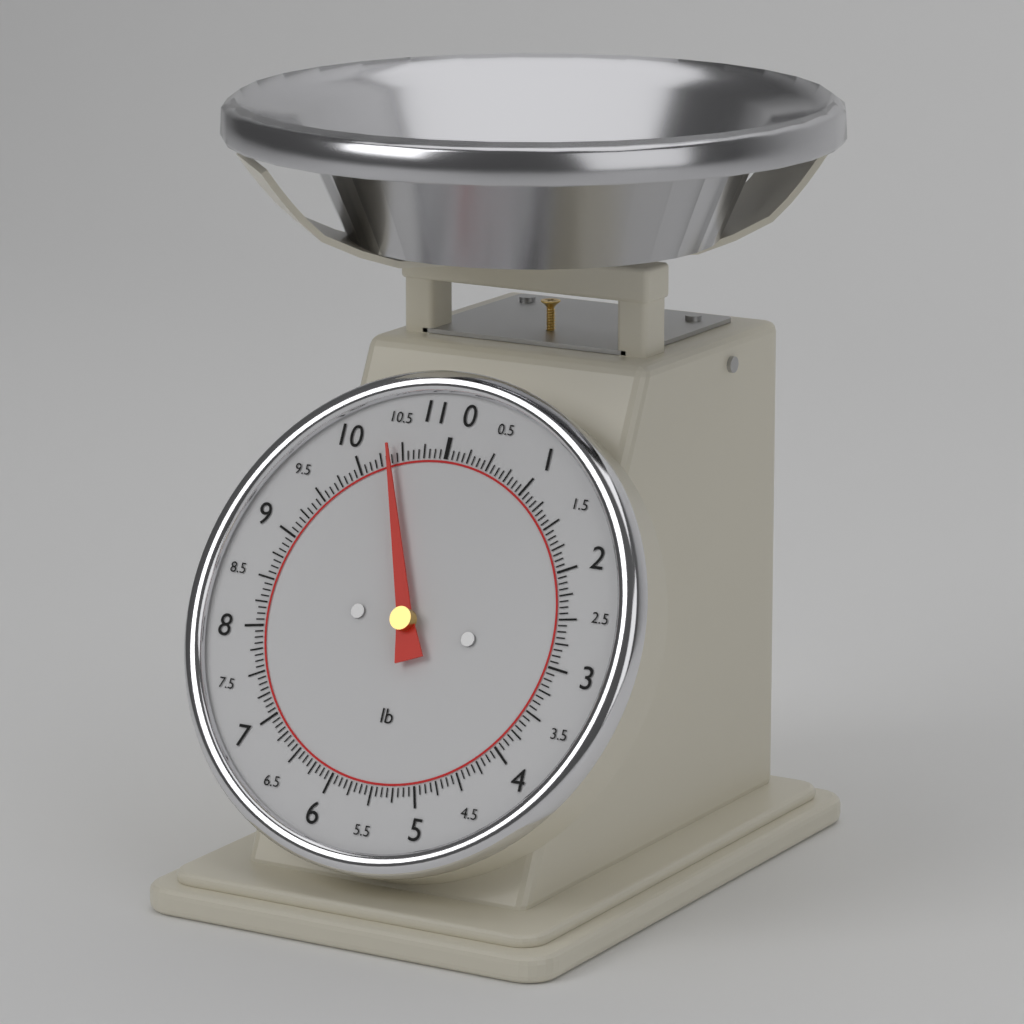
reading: 10.3750 lb
